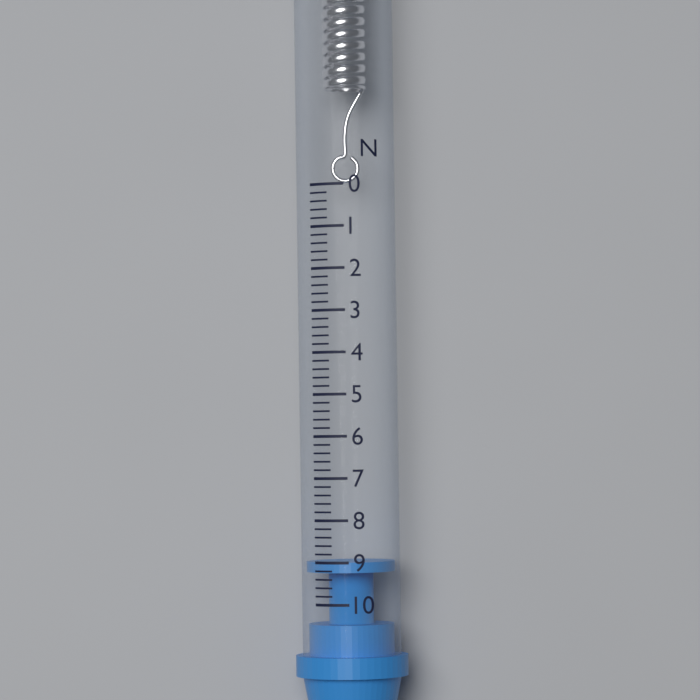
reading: 9.0 N
